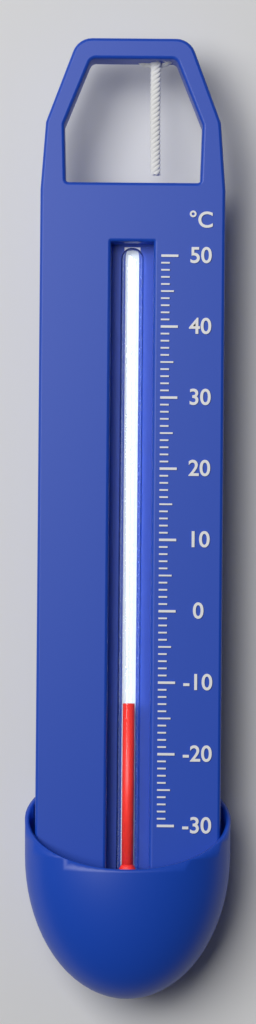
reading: -13 °C
